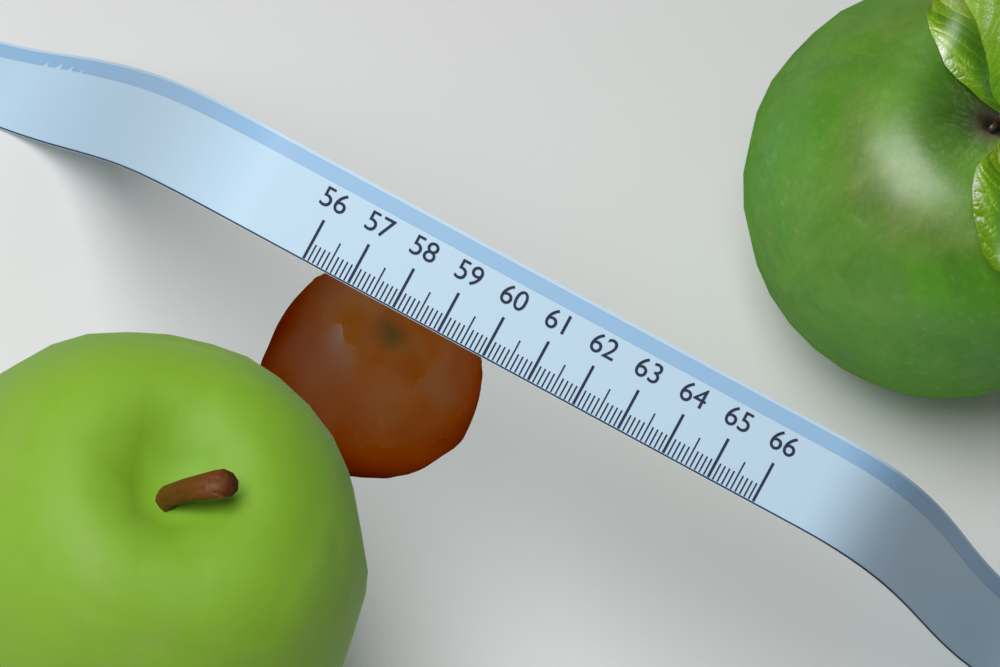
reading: 60.4 (no unit)
